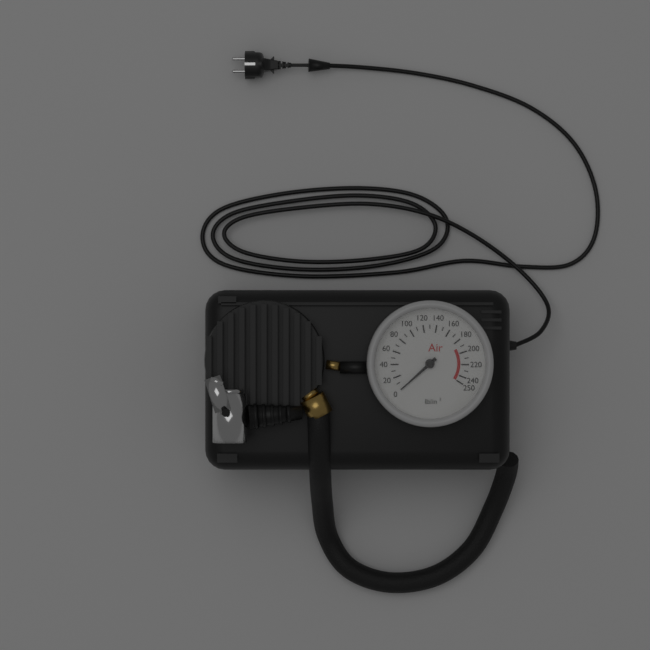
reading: 0 lb/in²
